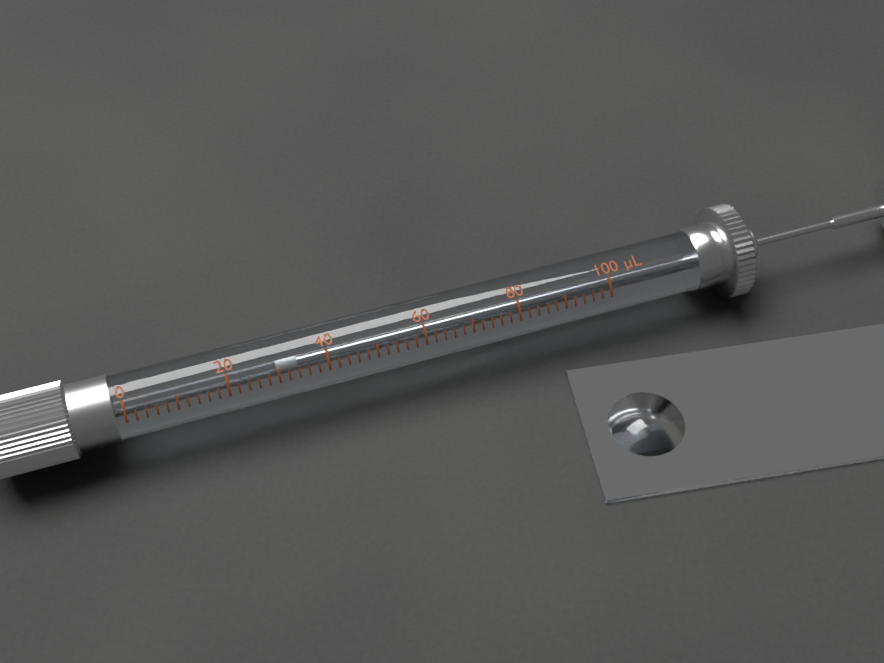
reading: 30 µL
